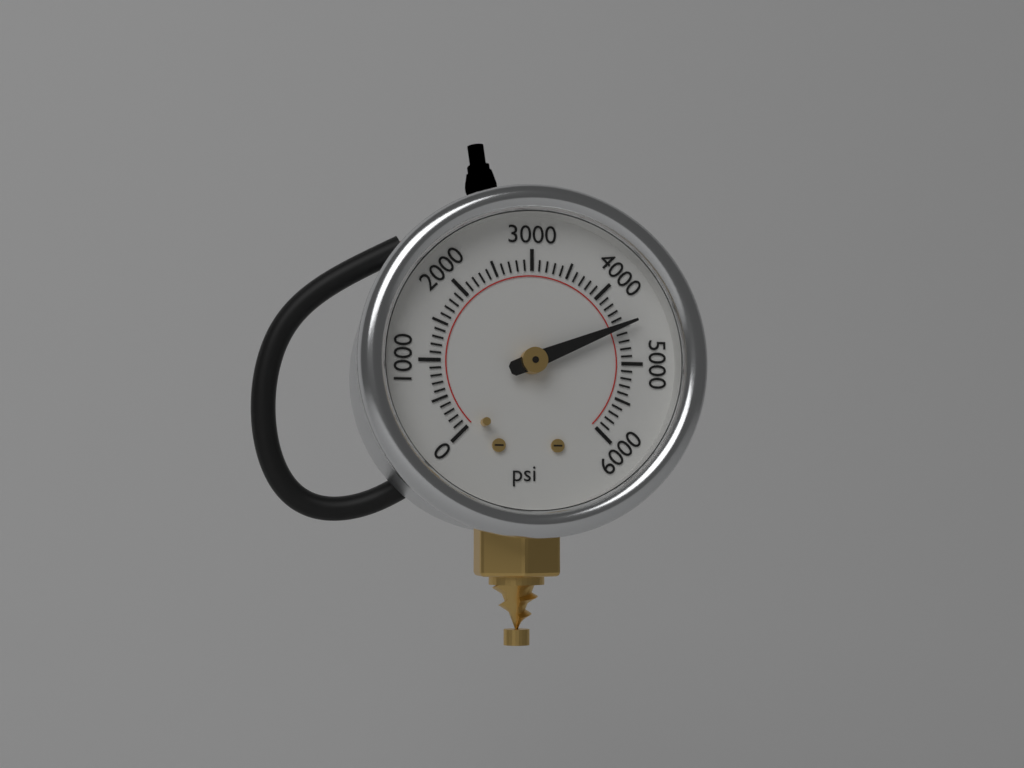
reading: 4500 psi
